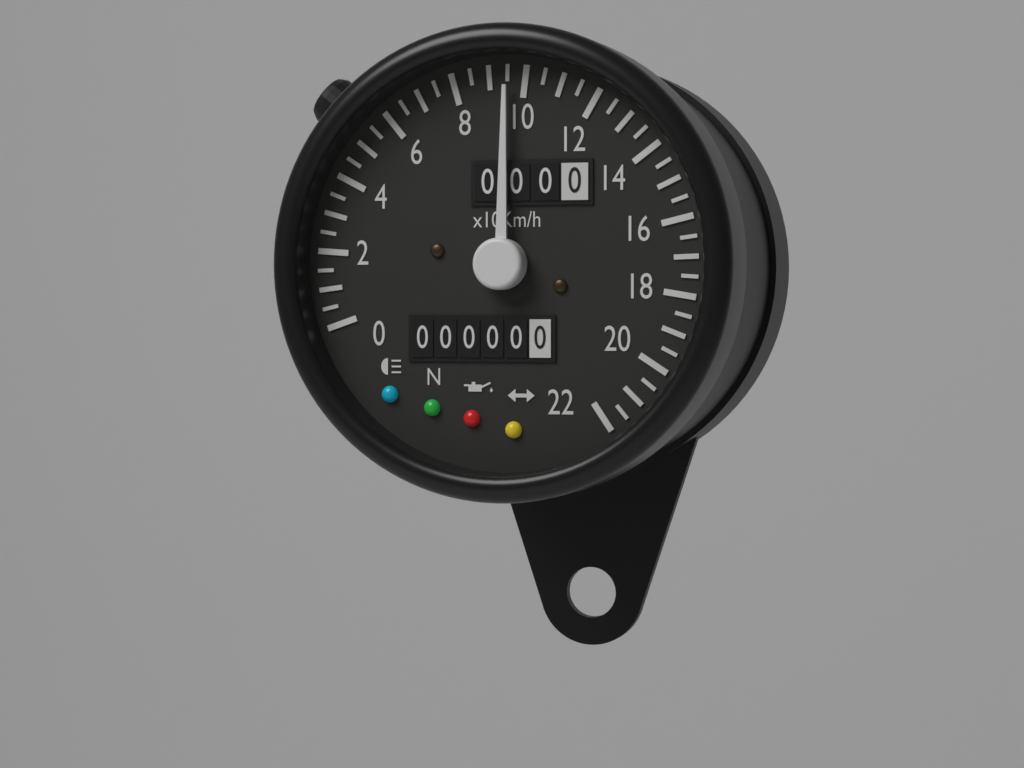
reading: 95 km/h
